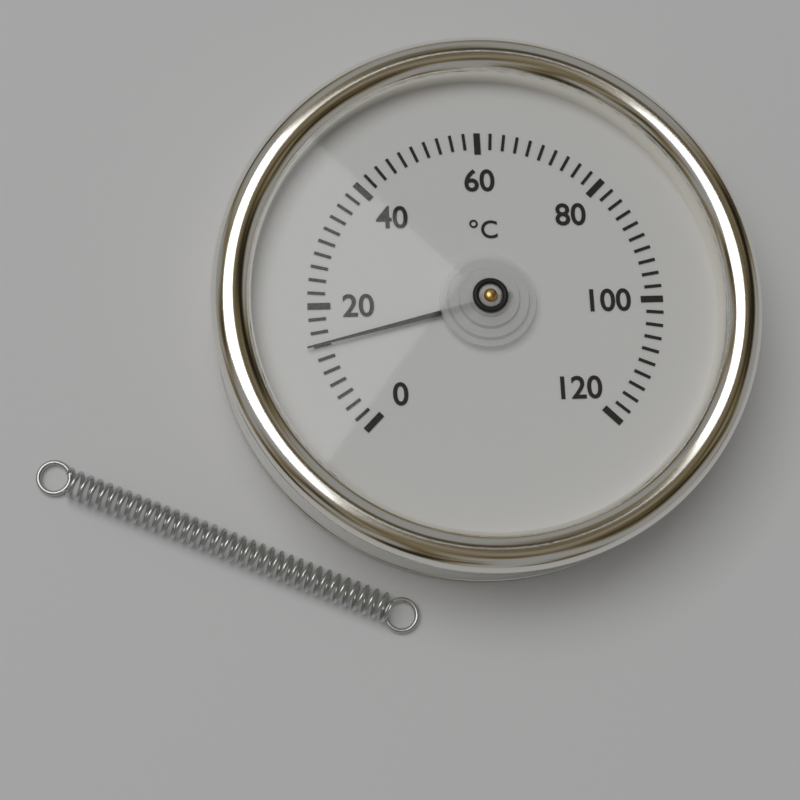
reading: 14 °C
